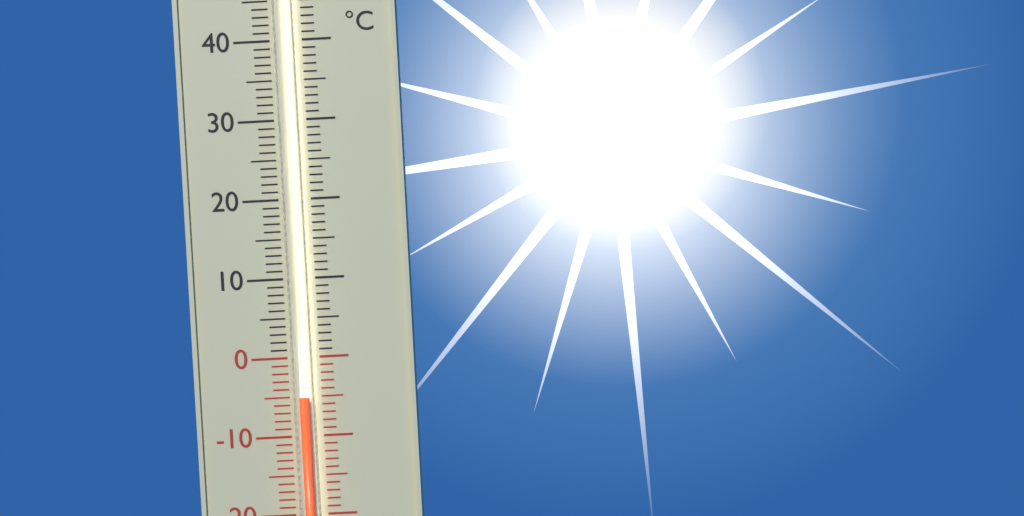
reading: -5 °C
